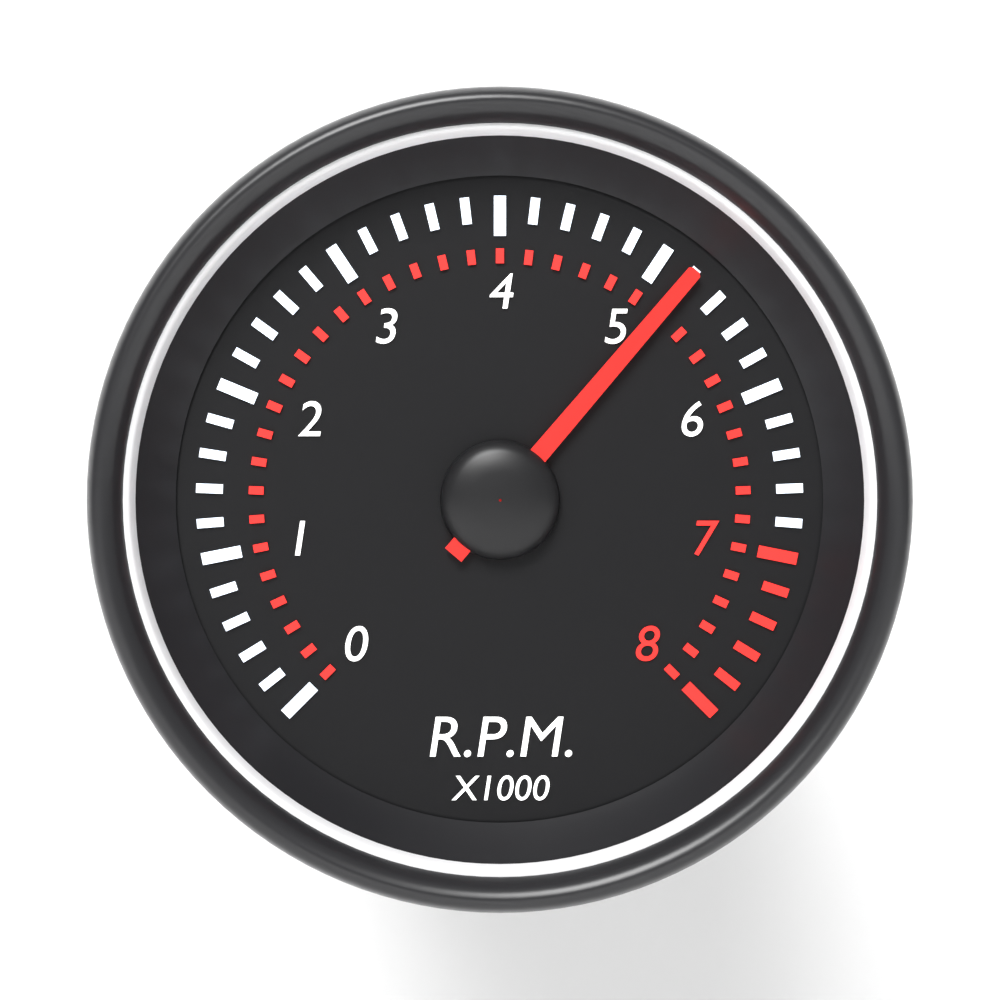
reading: 5.2 x1000 RPM
